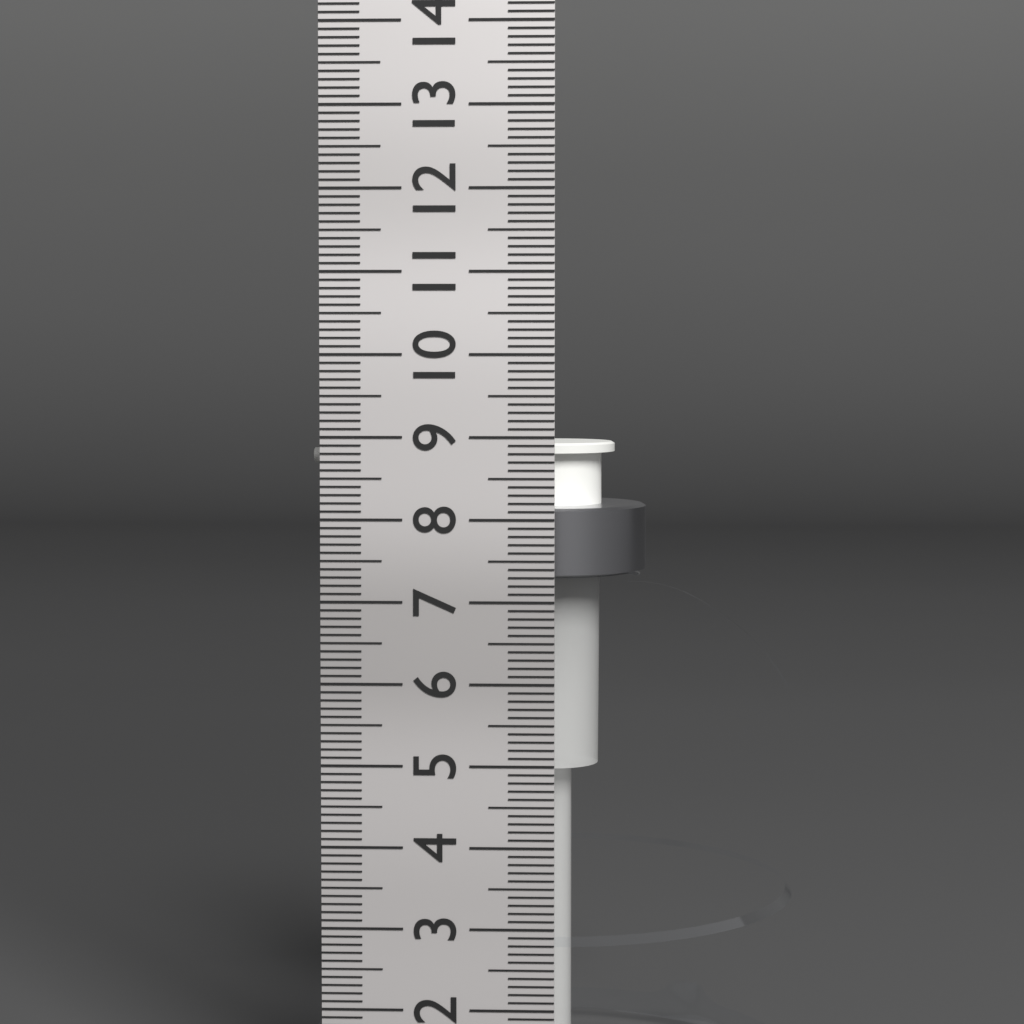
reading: 8.8 cm
